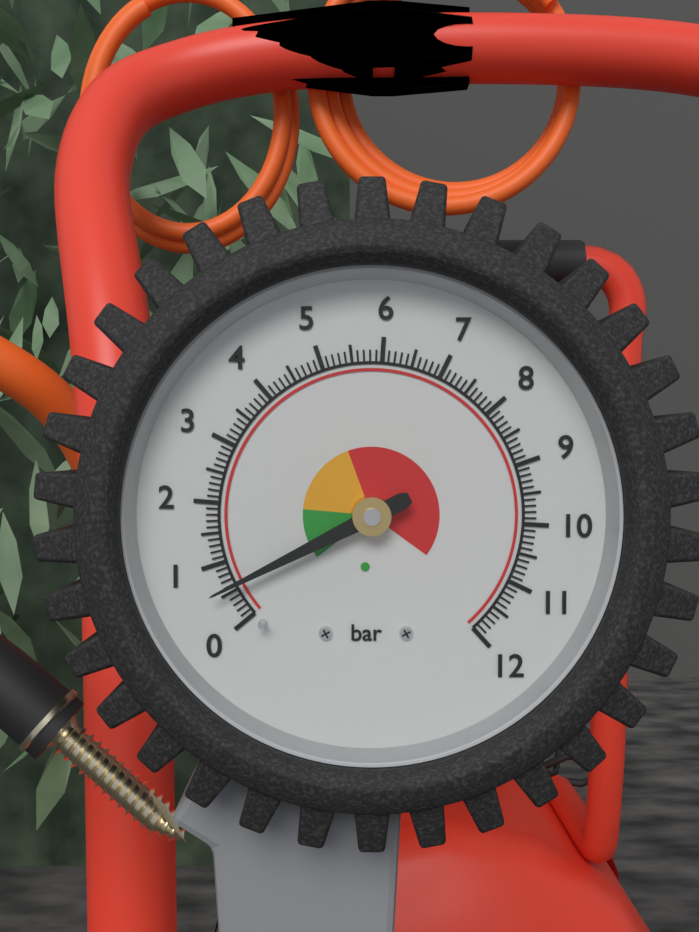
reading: 0.6 bar
